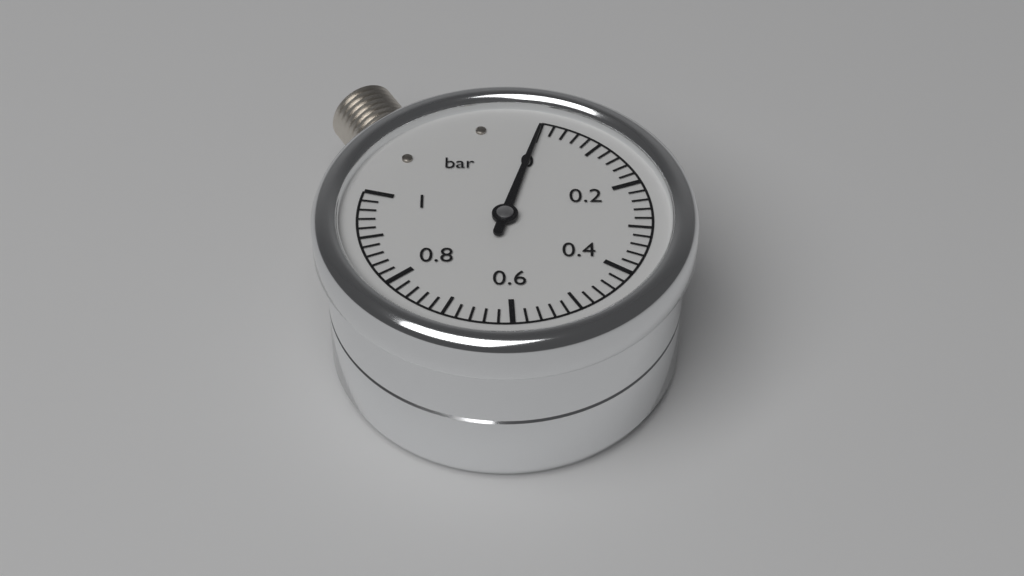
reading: 0.00 bar
